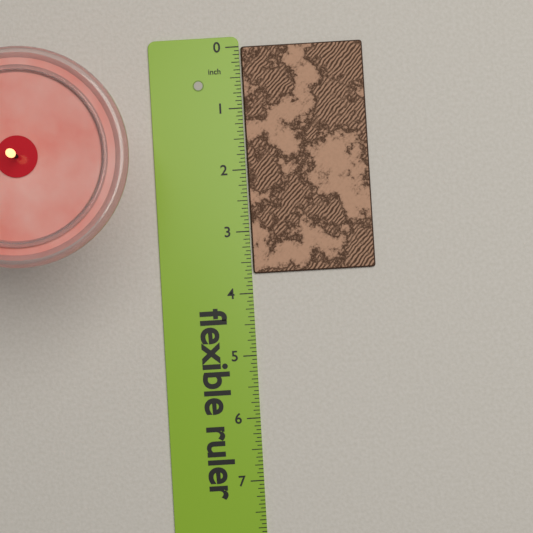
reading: 3.6875 in
